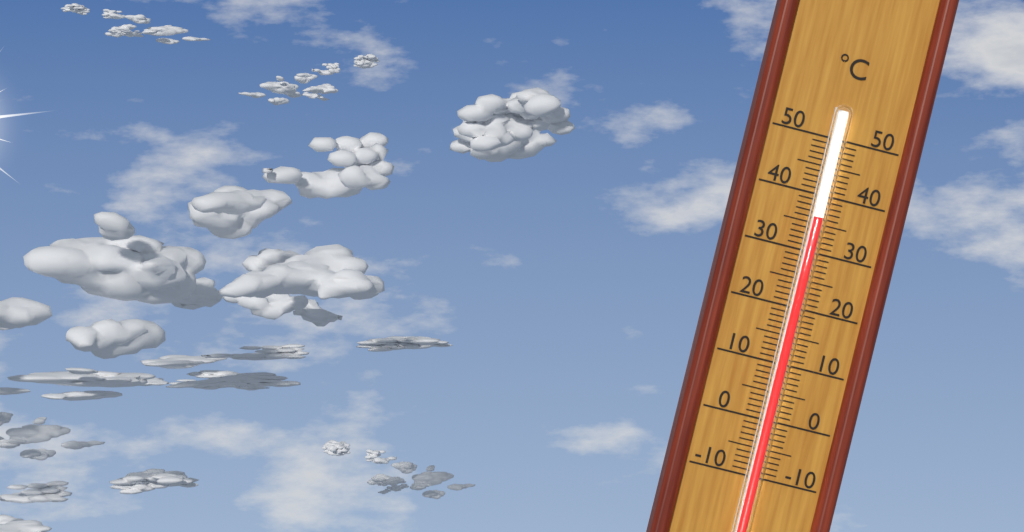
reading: 36 °C
